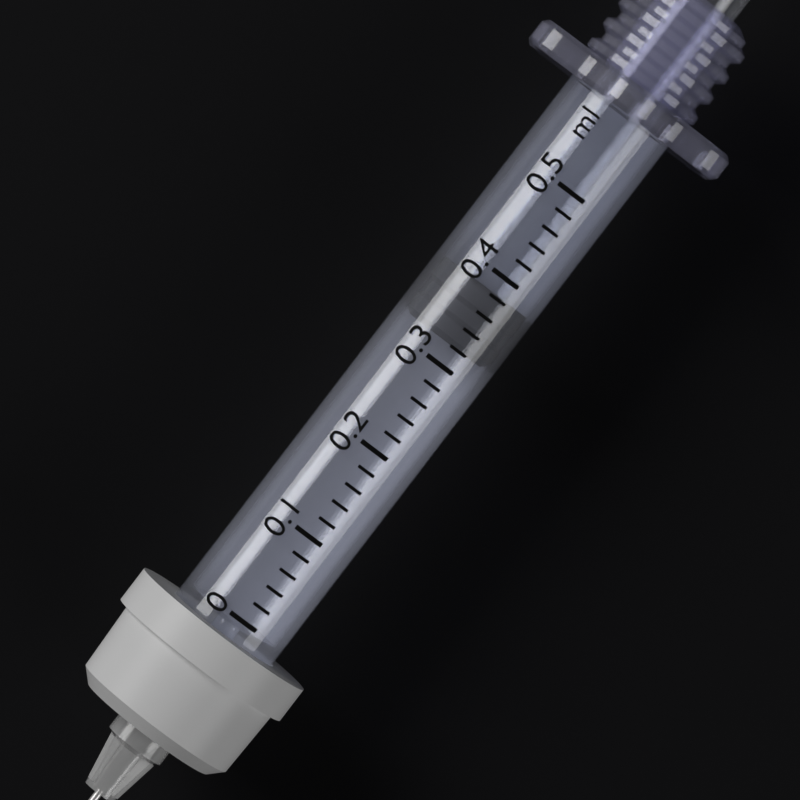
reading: 0.32 ml
